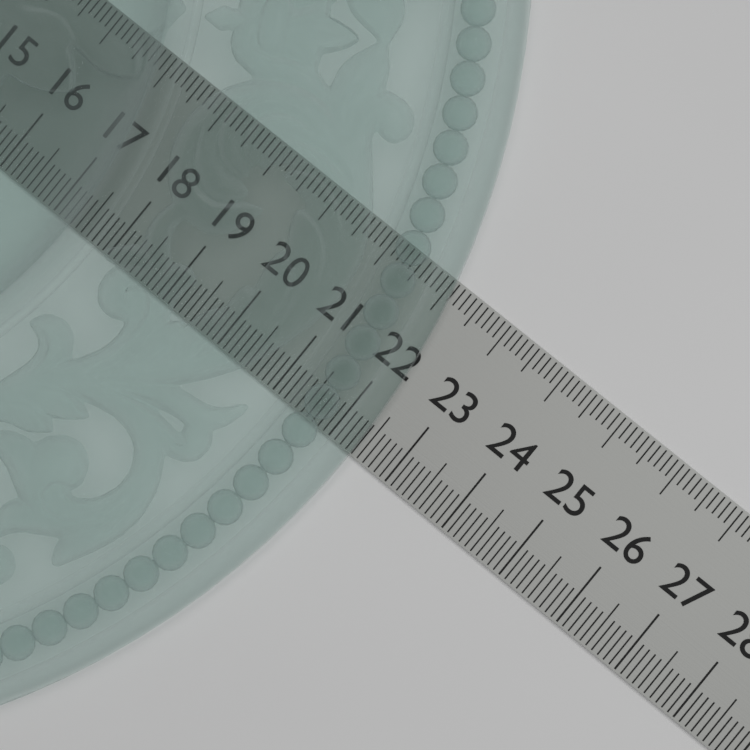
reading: 22.4 (no unit)
